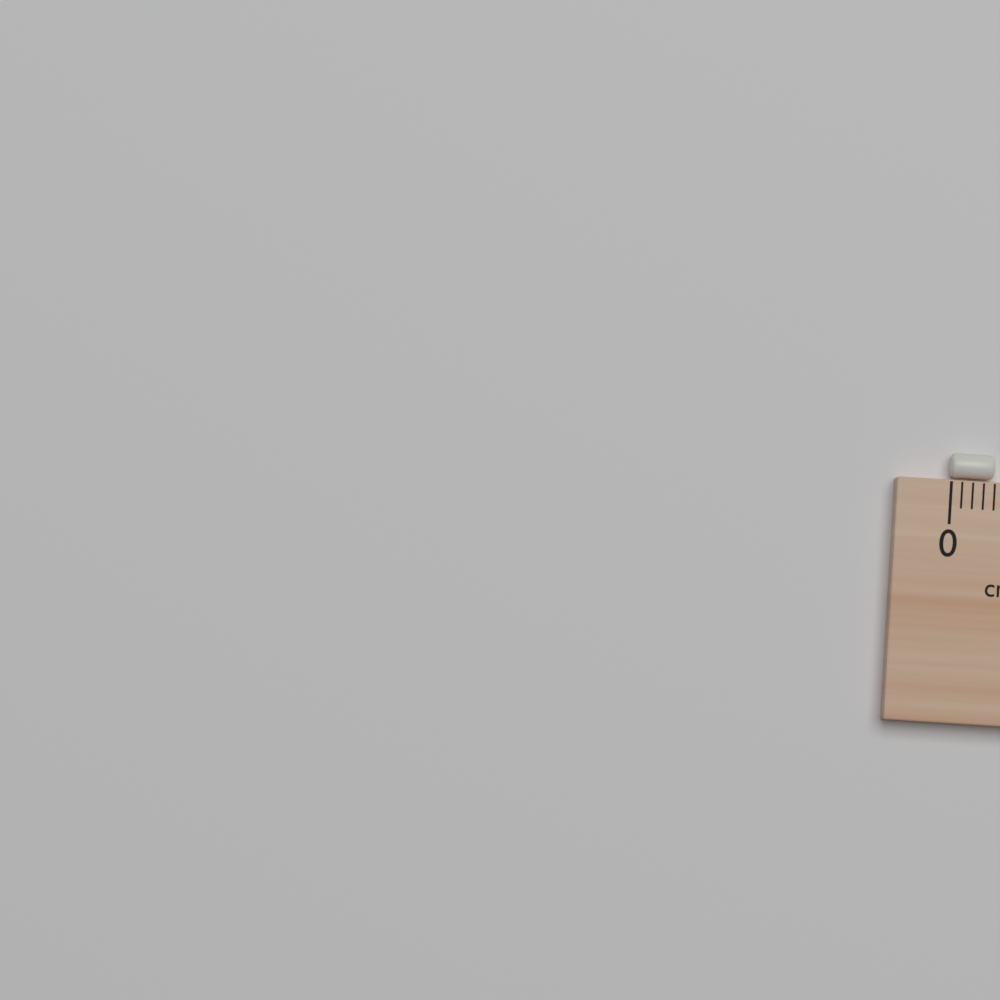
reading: 0.4 cm
